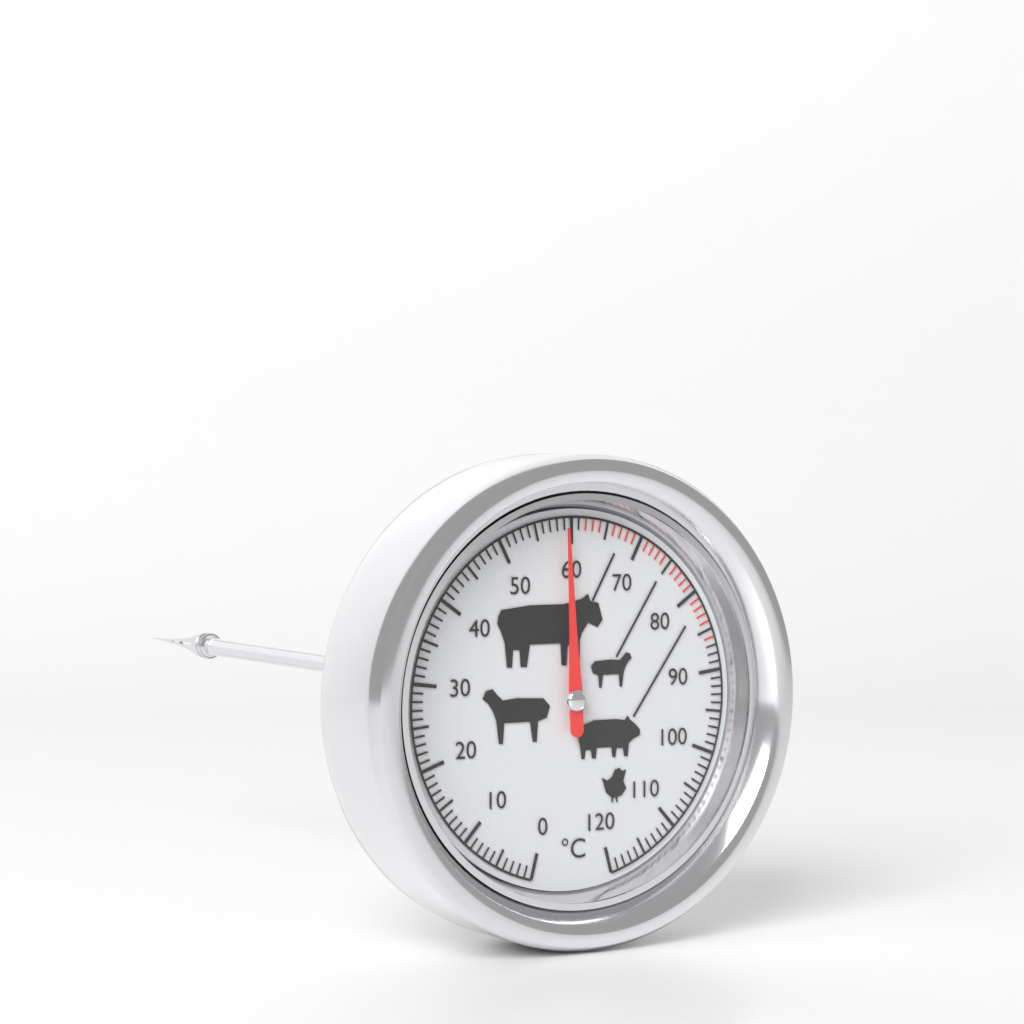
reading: 59 °C
